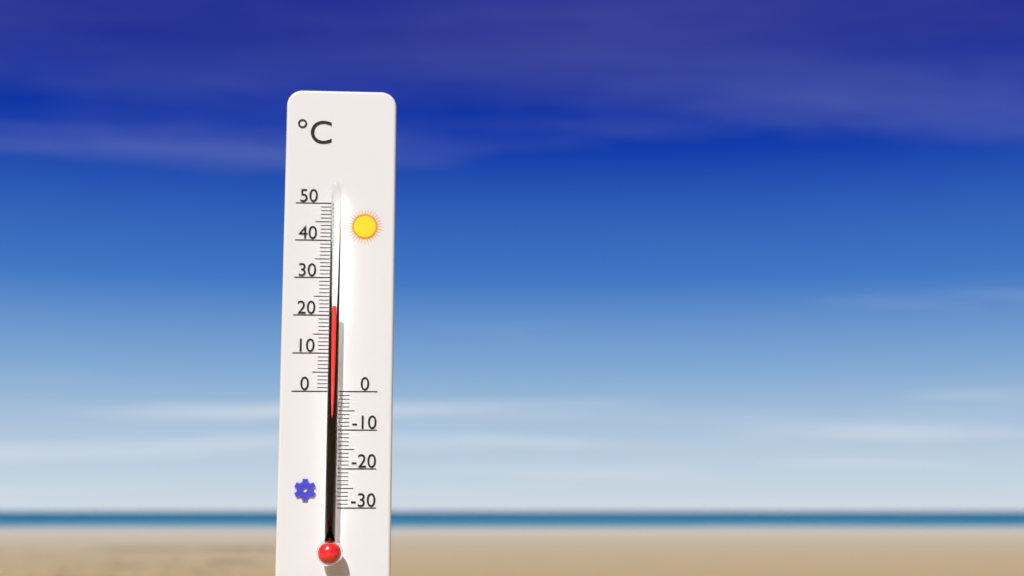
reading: 22 °C
